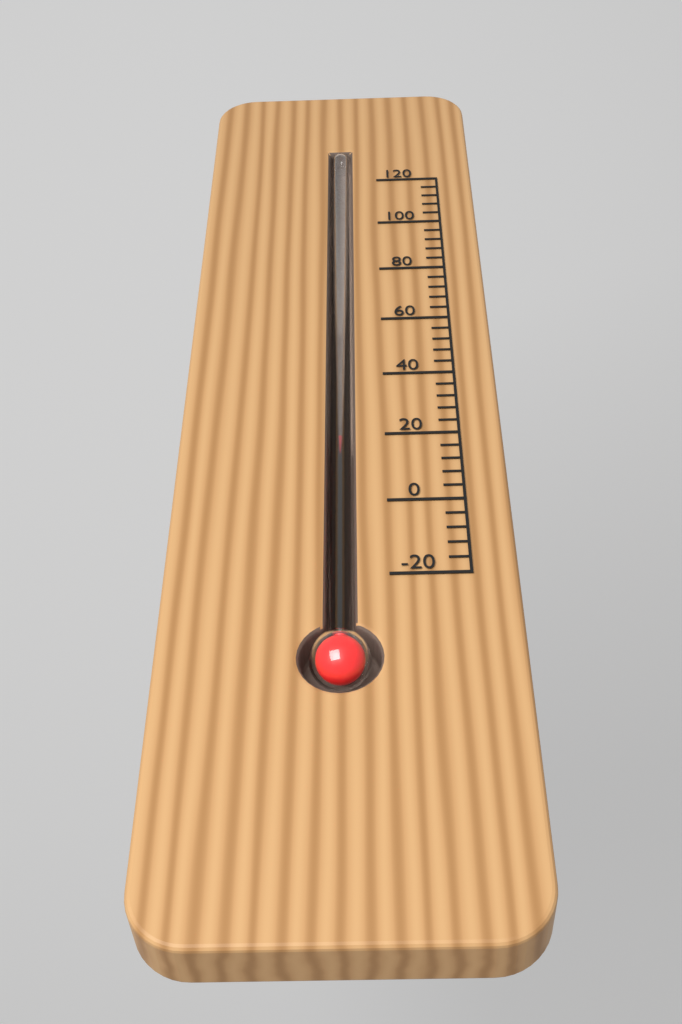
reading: 20 (no unit)
